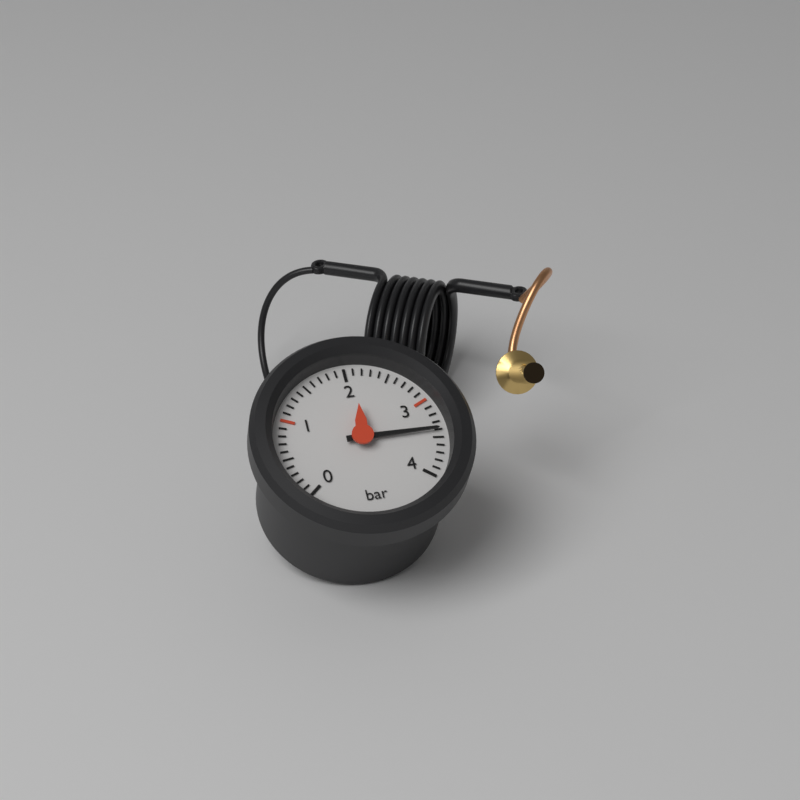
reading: 3.4 bar
